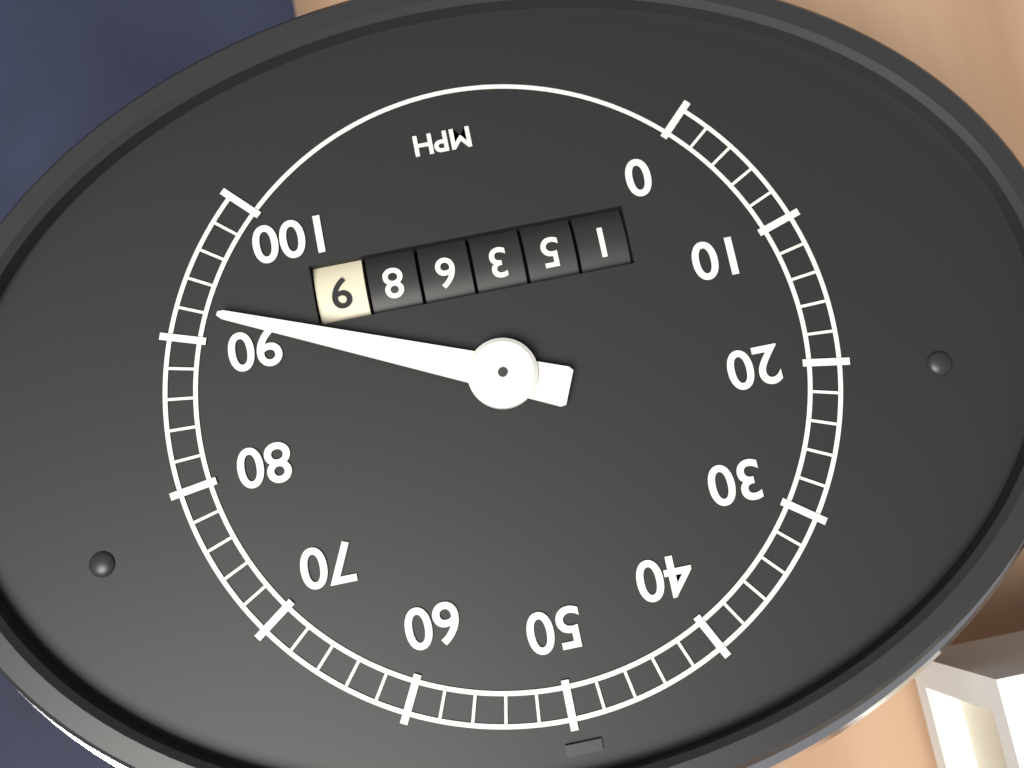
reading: 92 mph
